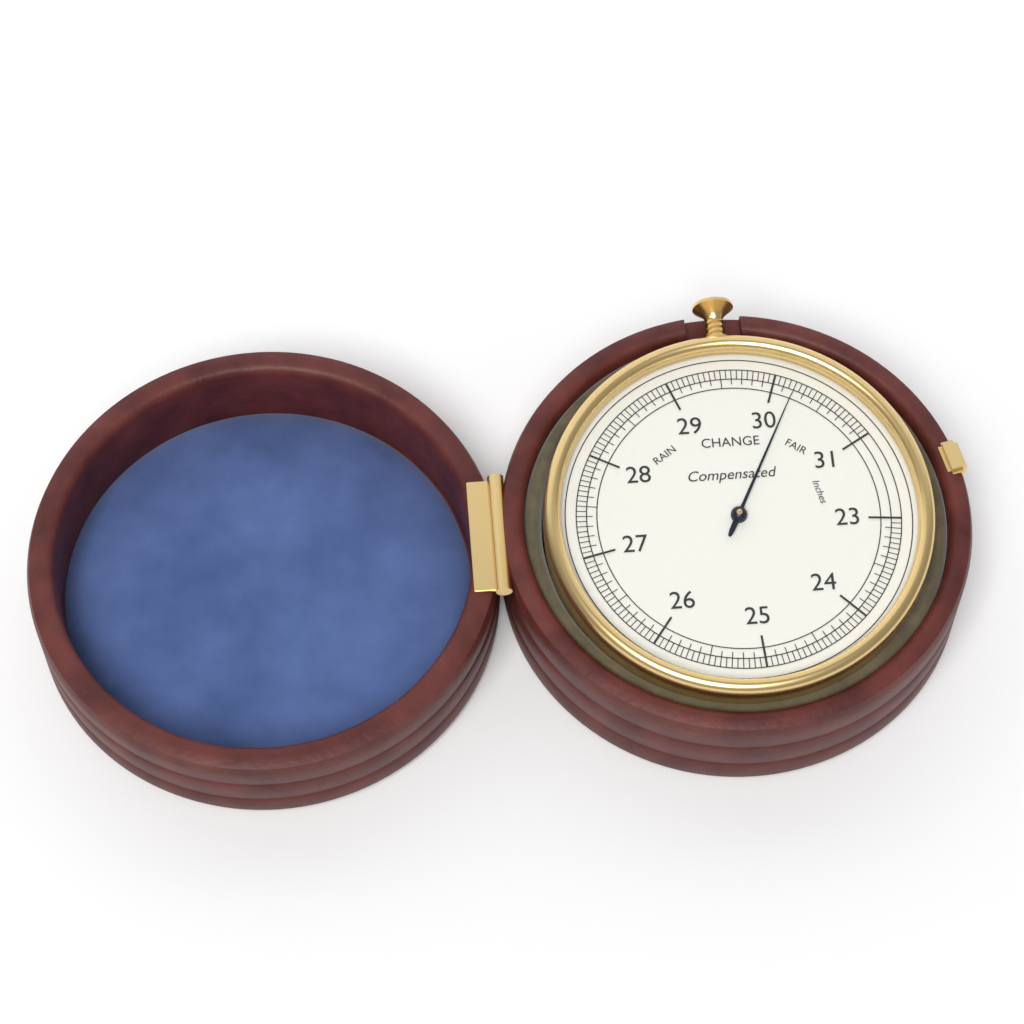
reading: 30.20 inches
